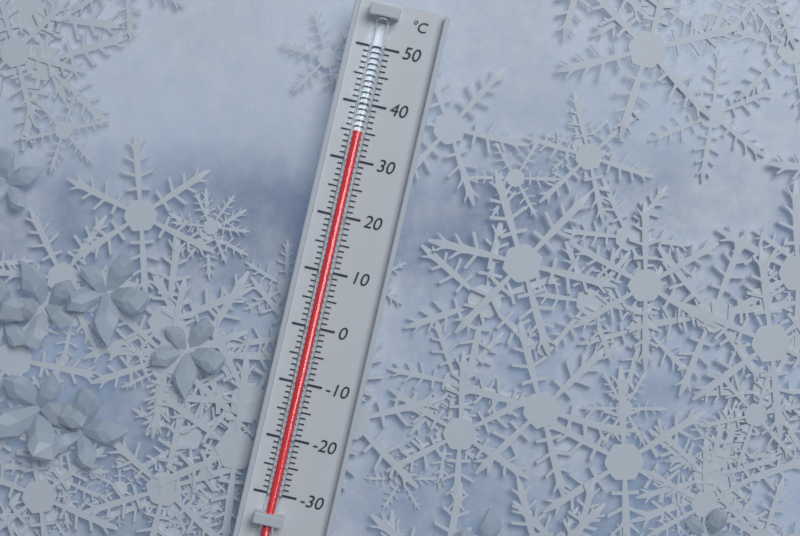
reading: 35 °C
